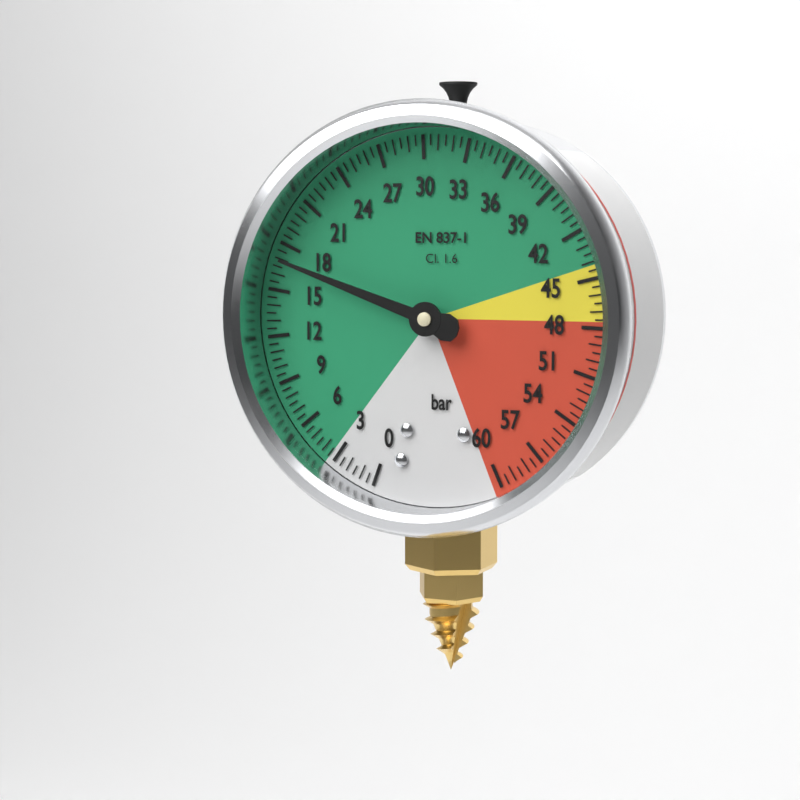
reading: 17.0 bar
